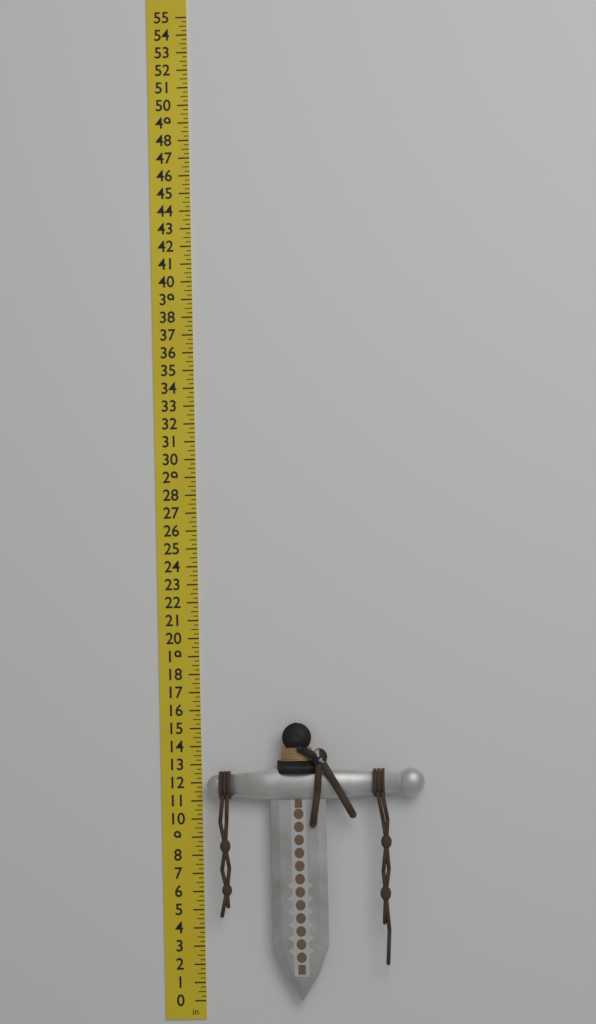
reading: 15.25 in
